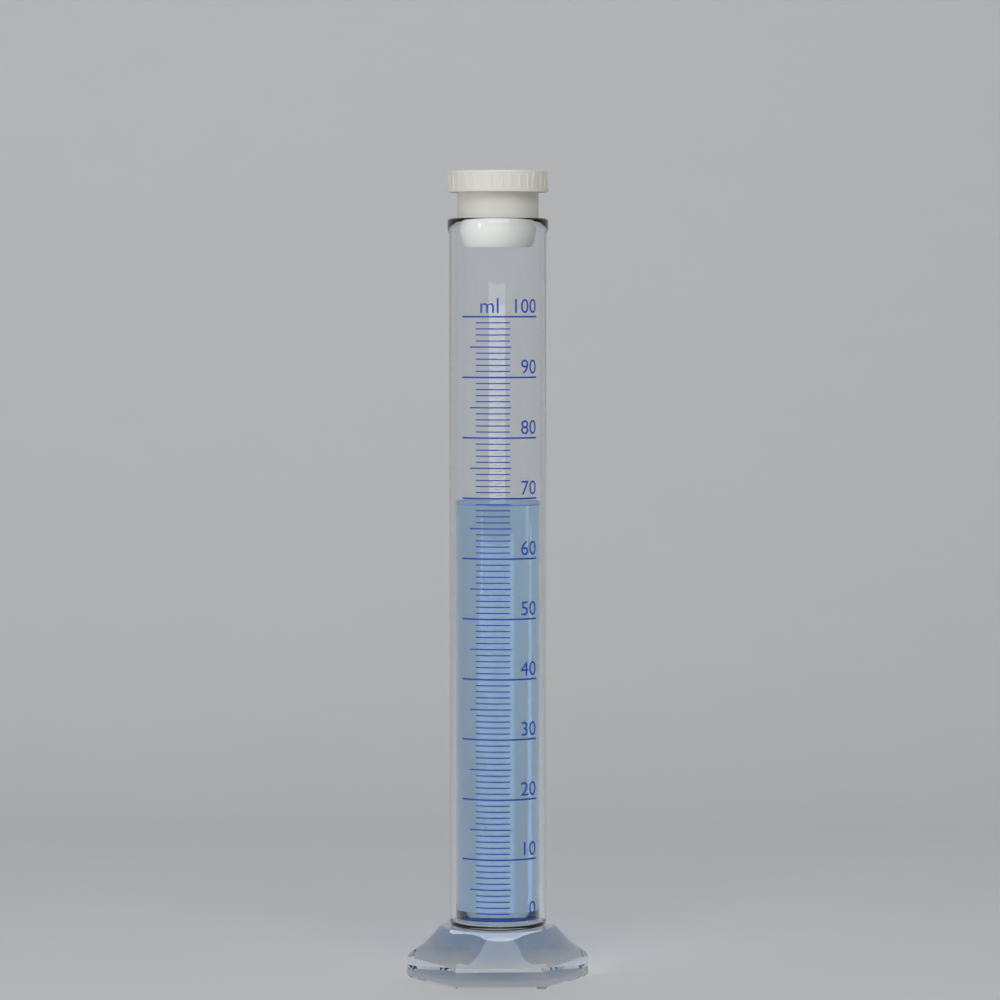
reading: 69 ml
